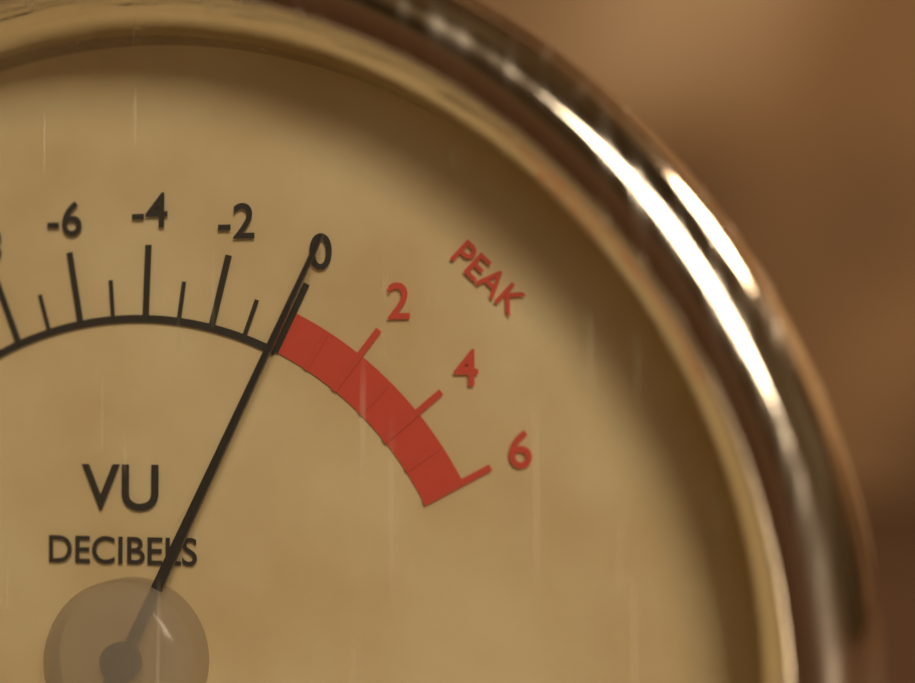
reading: 0 dB
